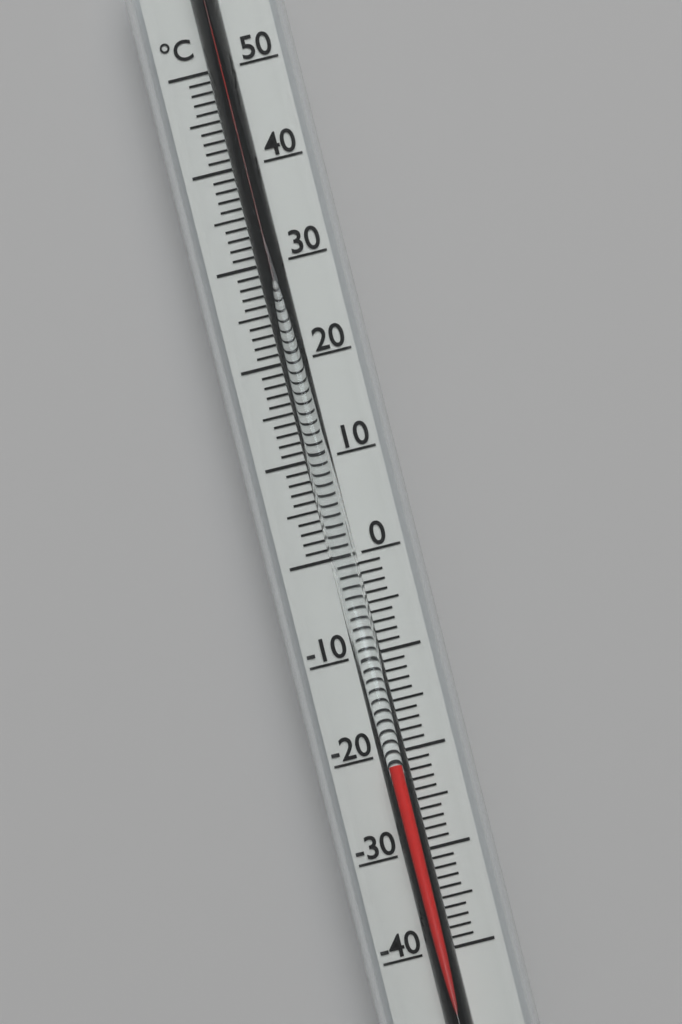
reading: -21 °C
